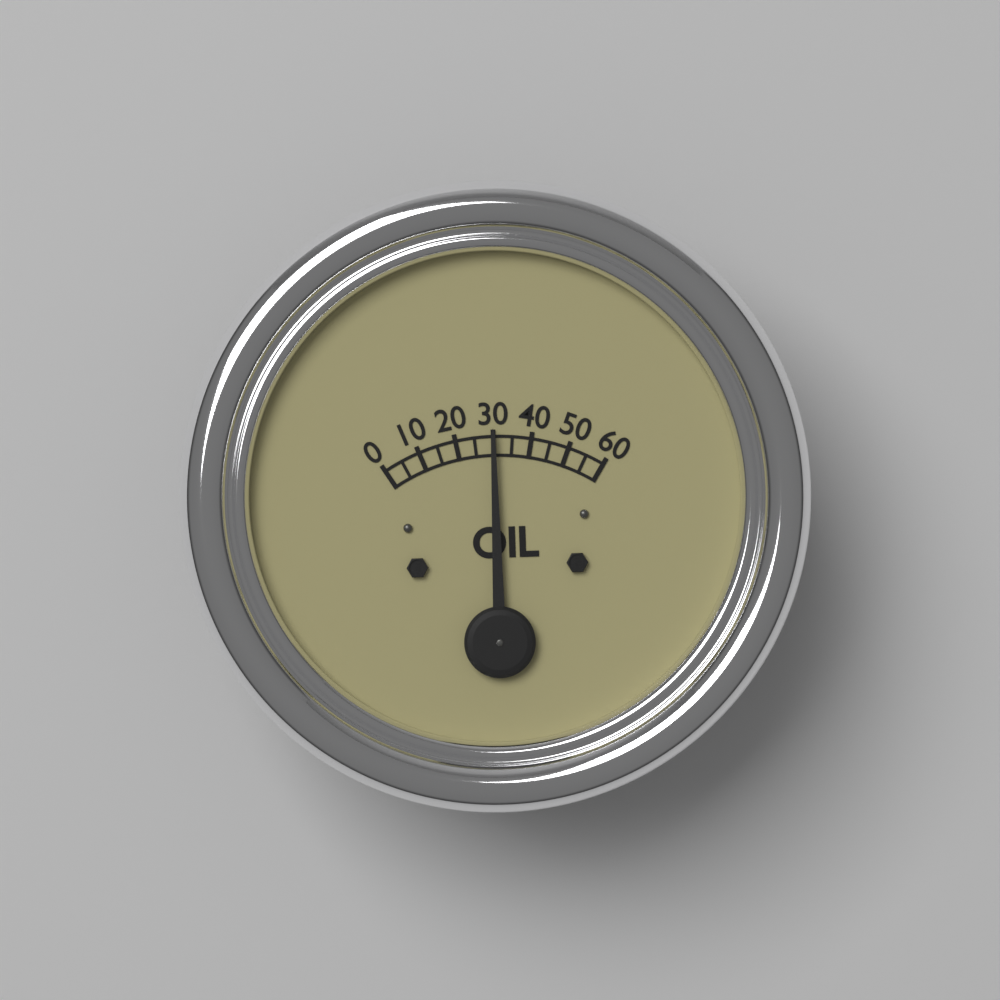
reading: 30 (no unit)
